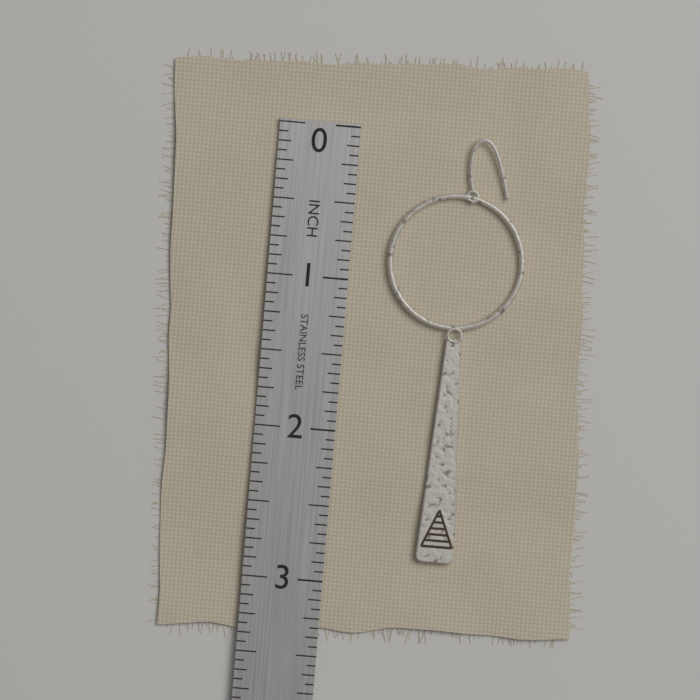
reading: 2.8125 in
